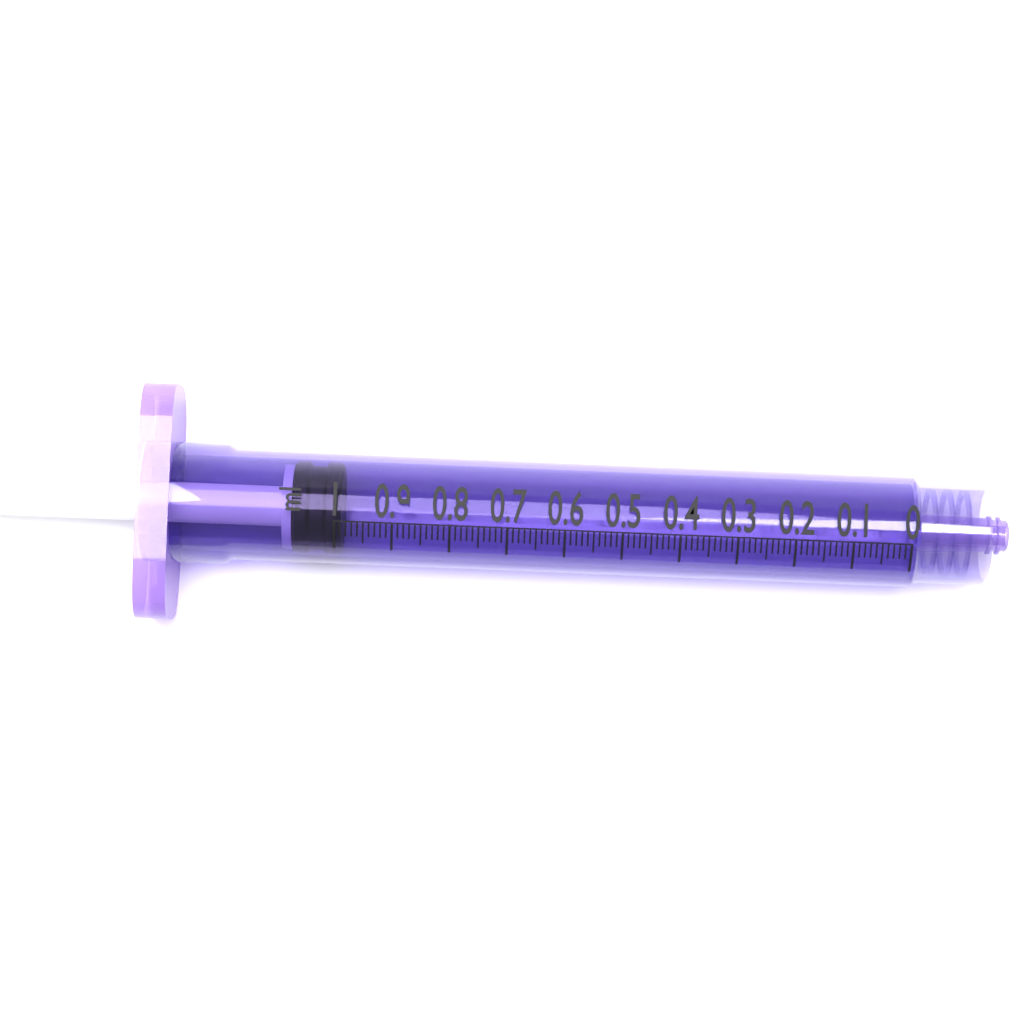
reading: 0.99 ml
